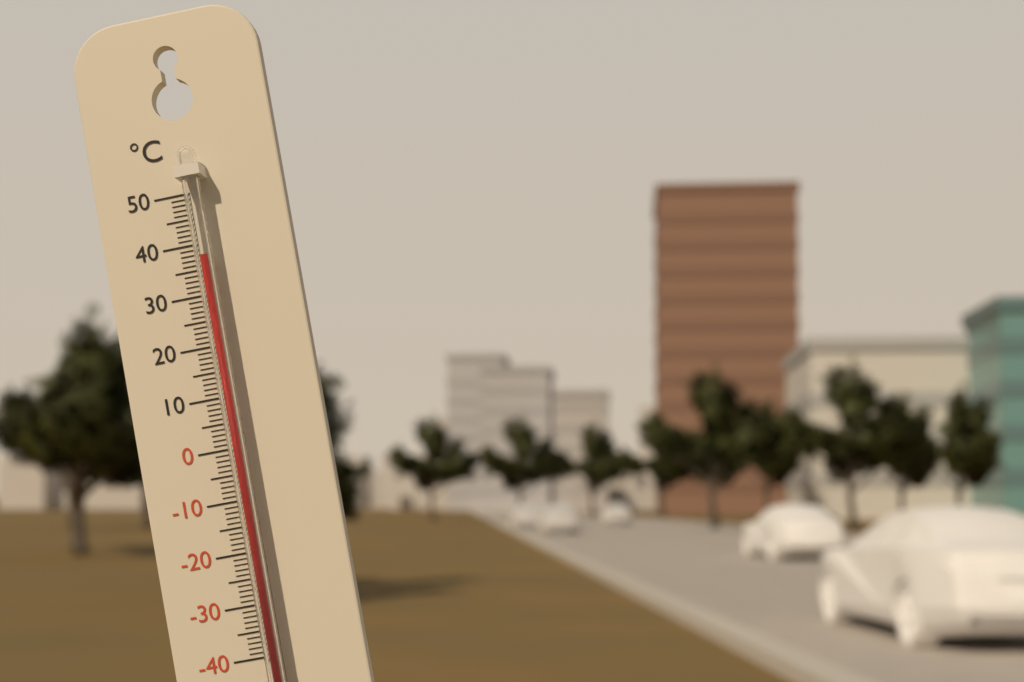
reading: 37 °C
